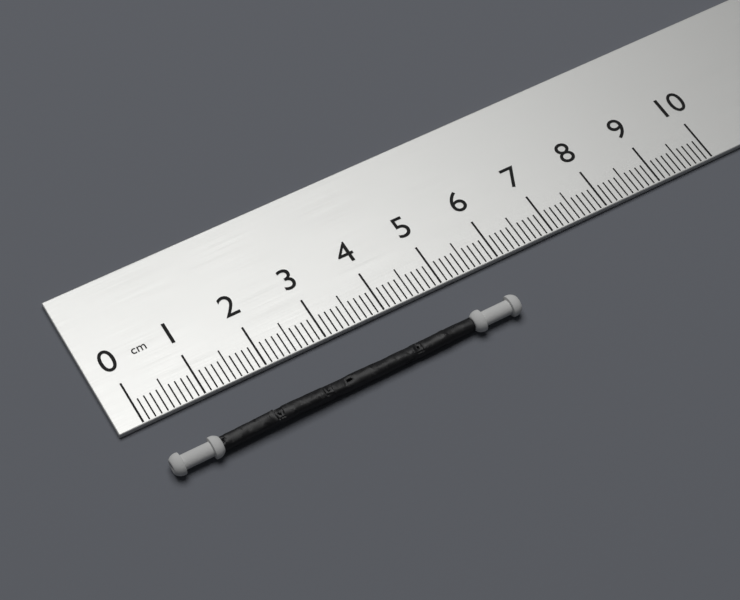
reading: 5.8 cm
